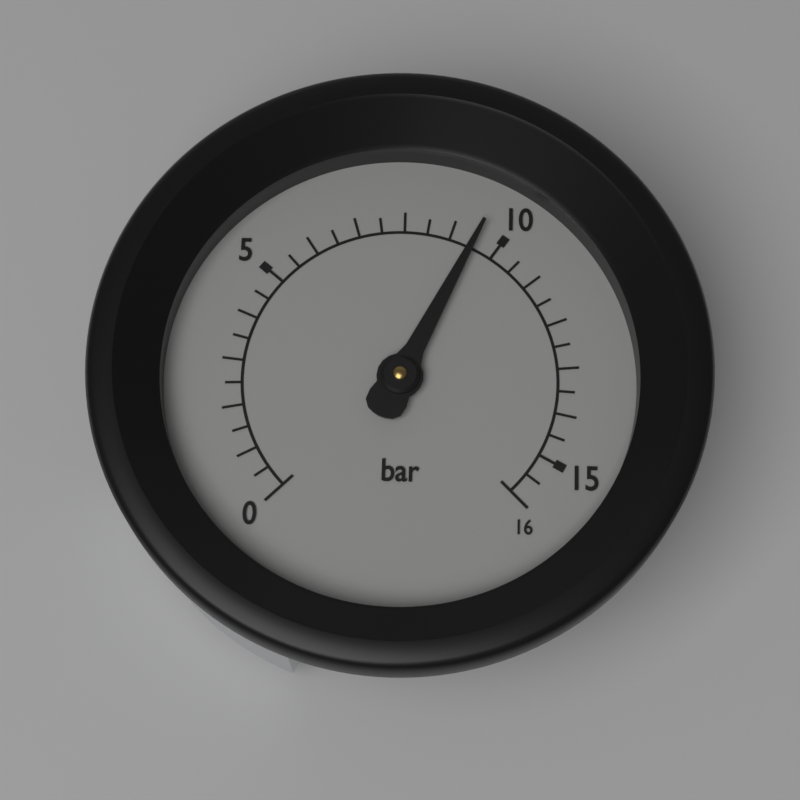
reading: 9.5 bar
